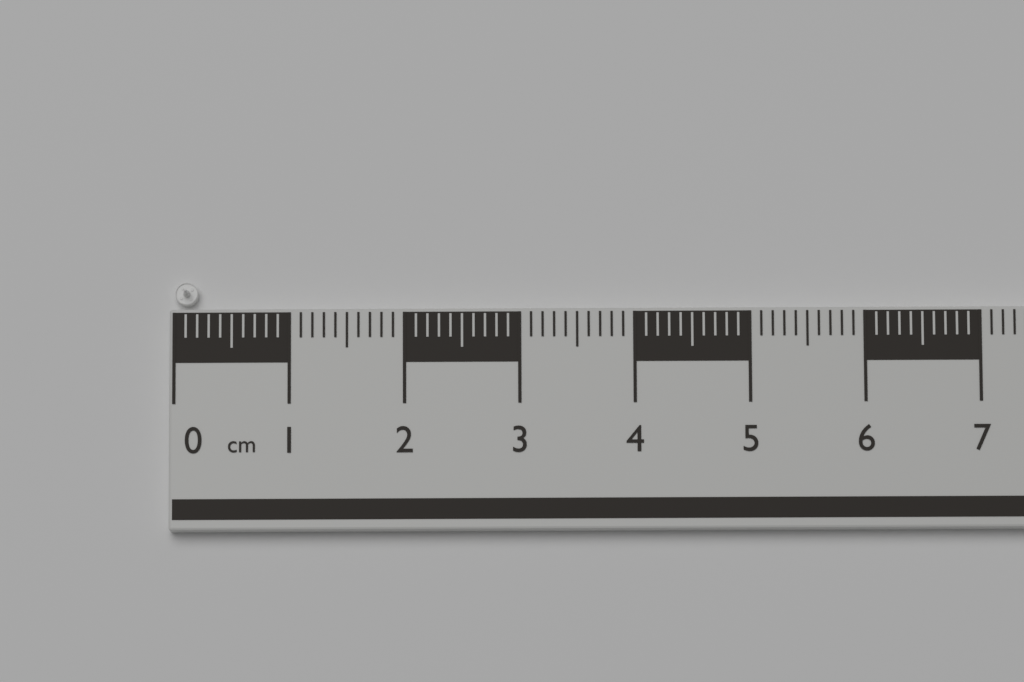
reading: 0.2 cm
